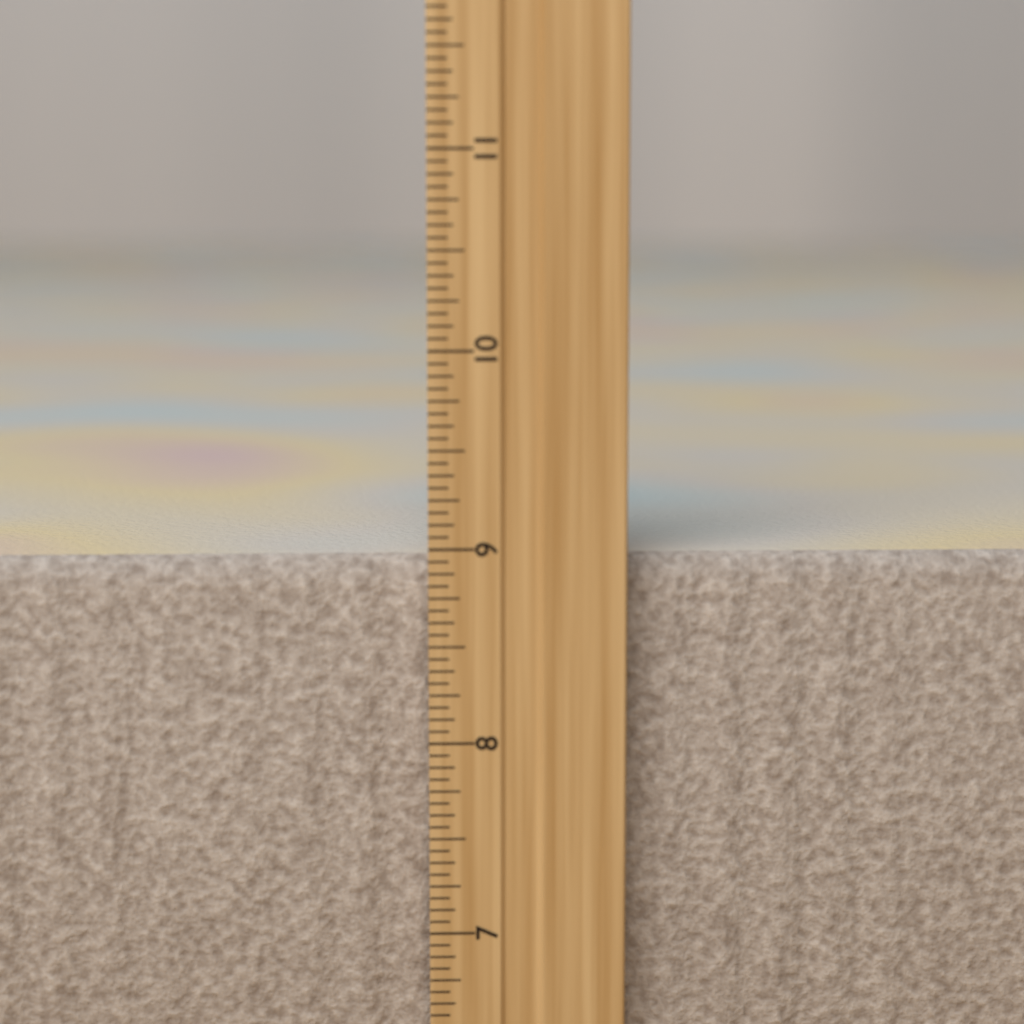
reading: 8.9375 inch
